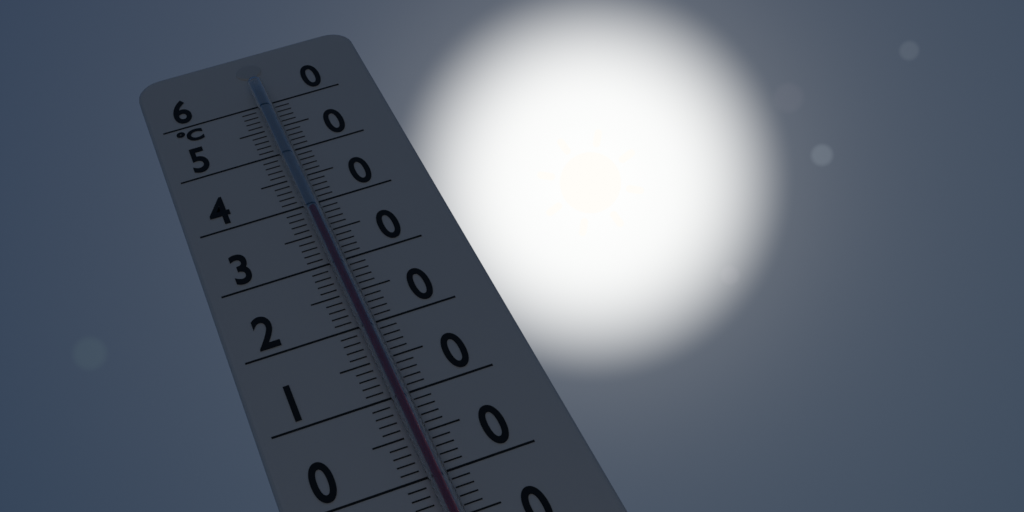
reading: 38 °C
